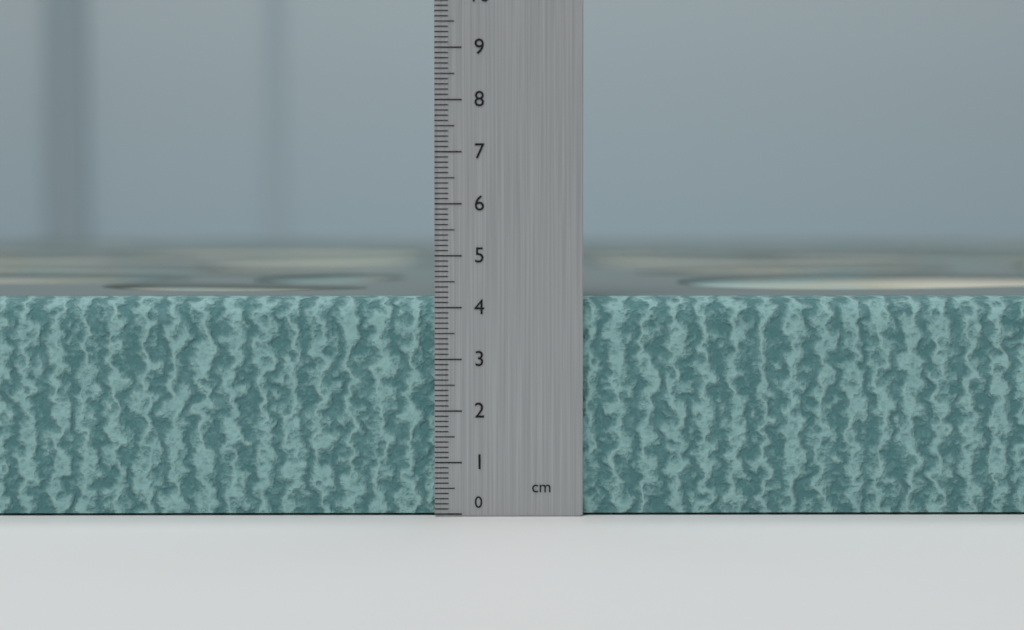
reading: 4.2 cm
